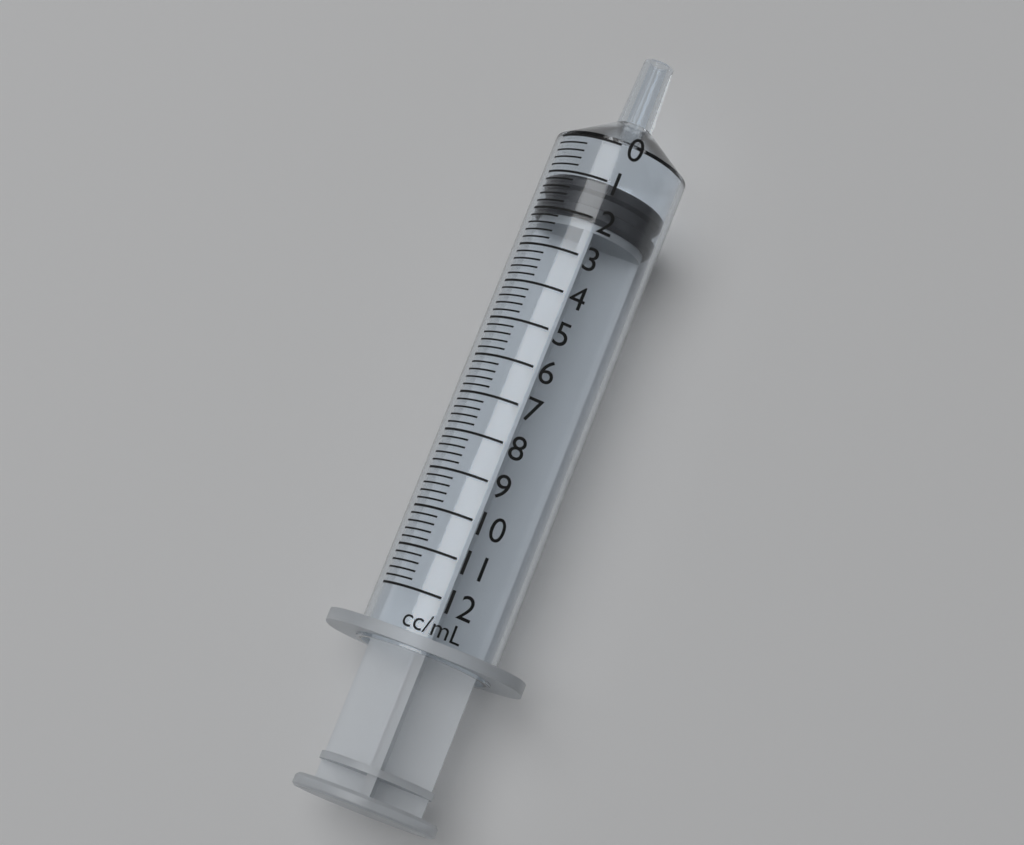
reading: 1.0 ml
